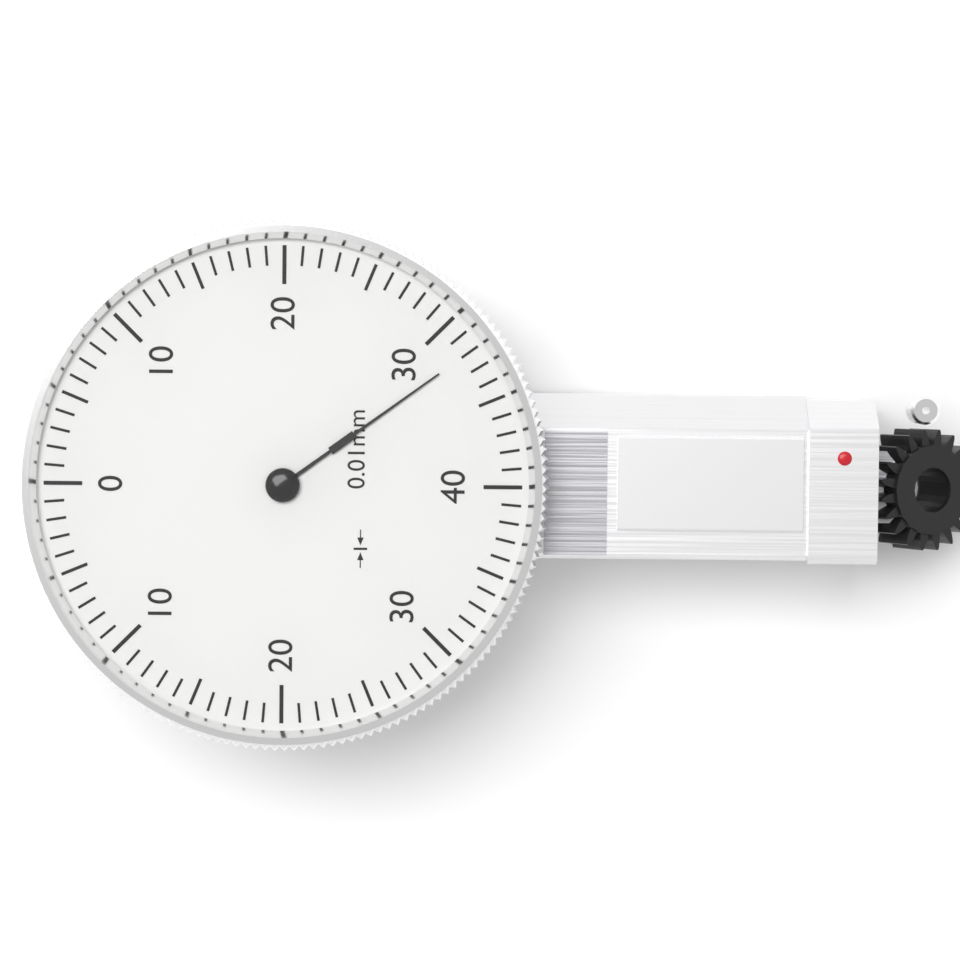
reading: 32 0.01mm
